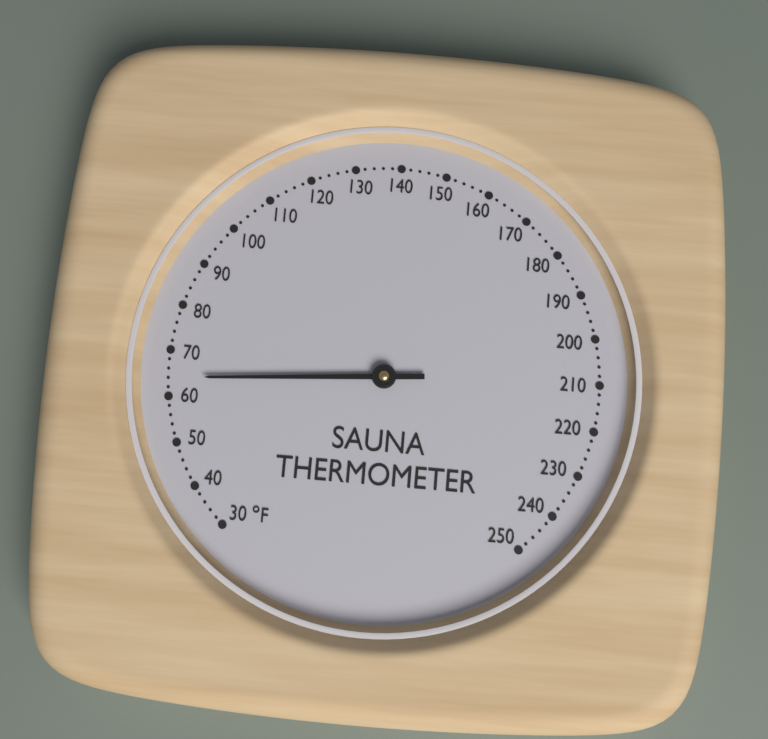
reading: 64 °F
